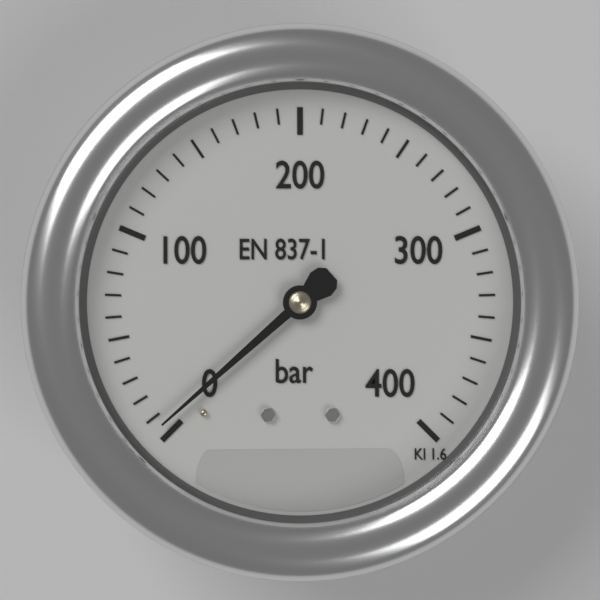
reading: 5 bar
